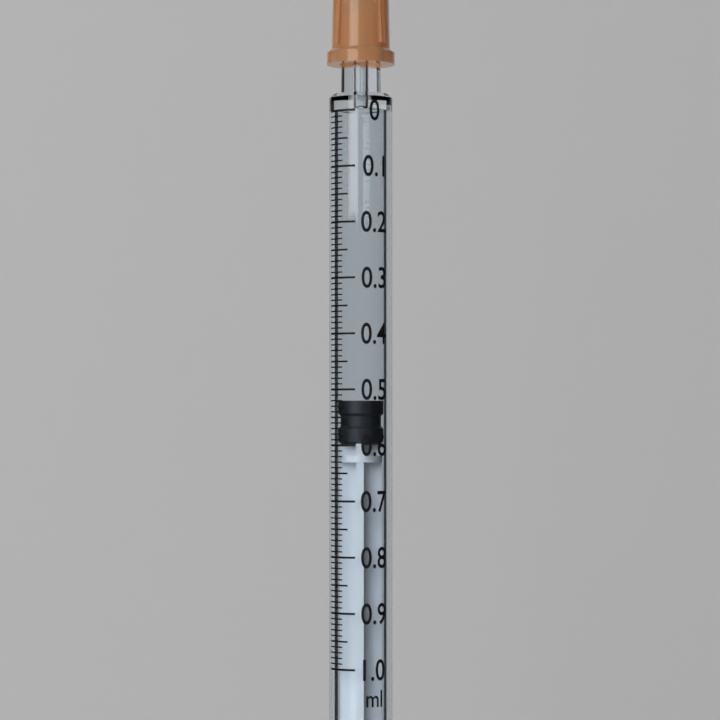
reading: 0.52 ml
